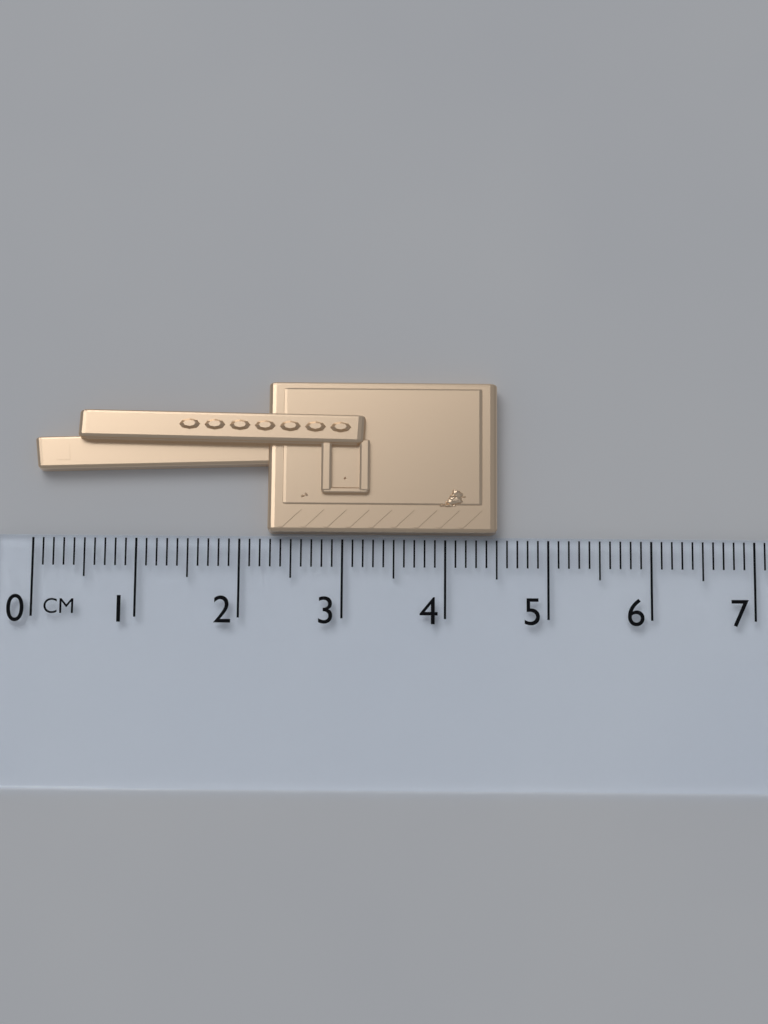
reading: 4.5 cm
